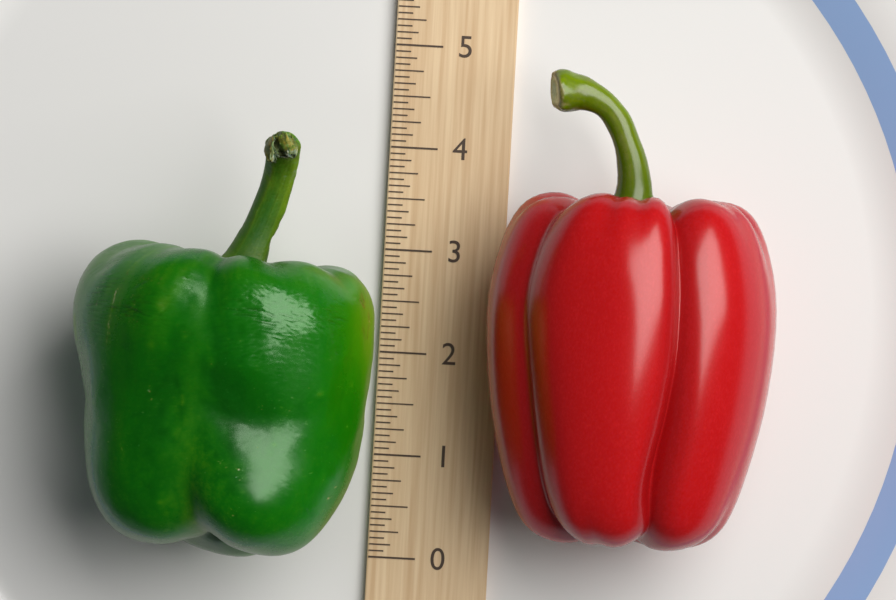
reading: 4.0000 (no unit)
